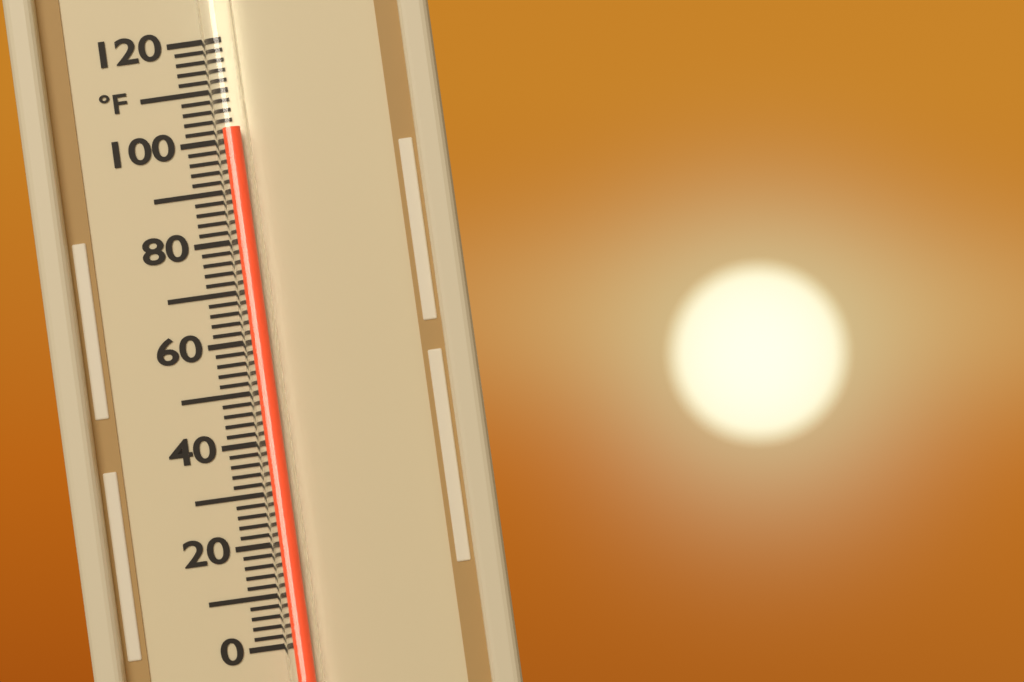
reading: 102 °F
